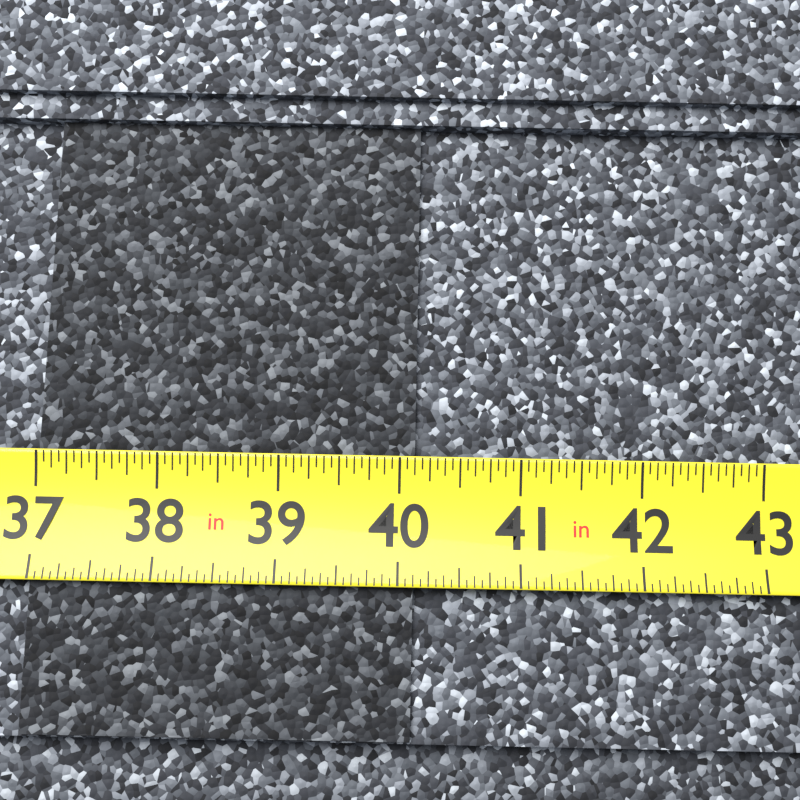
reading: 40.1250 in
